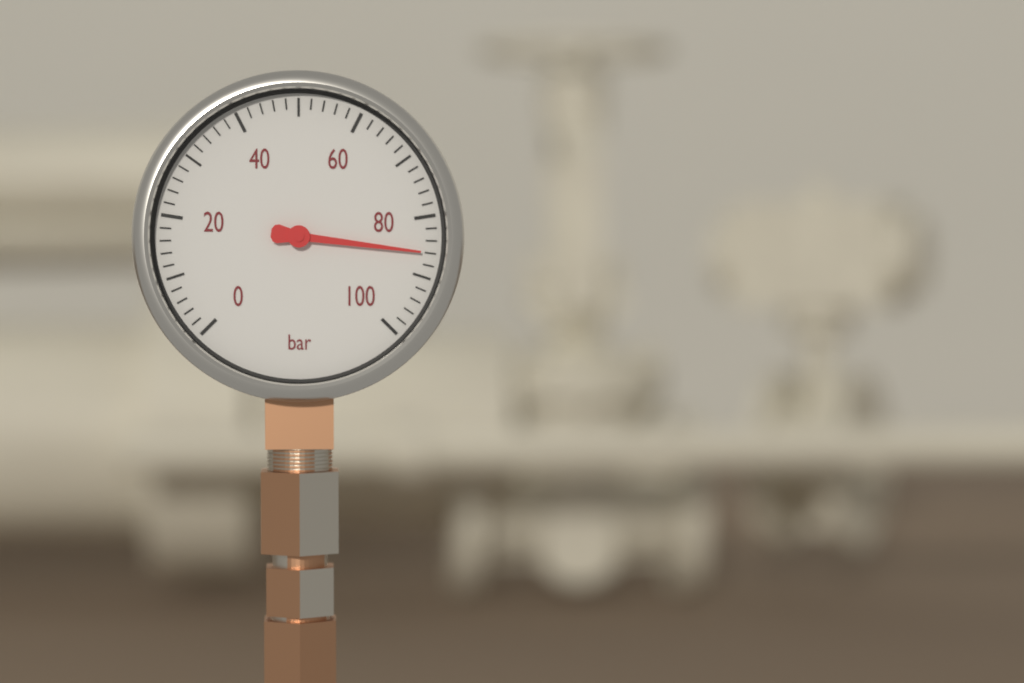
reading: 86 bar
